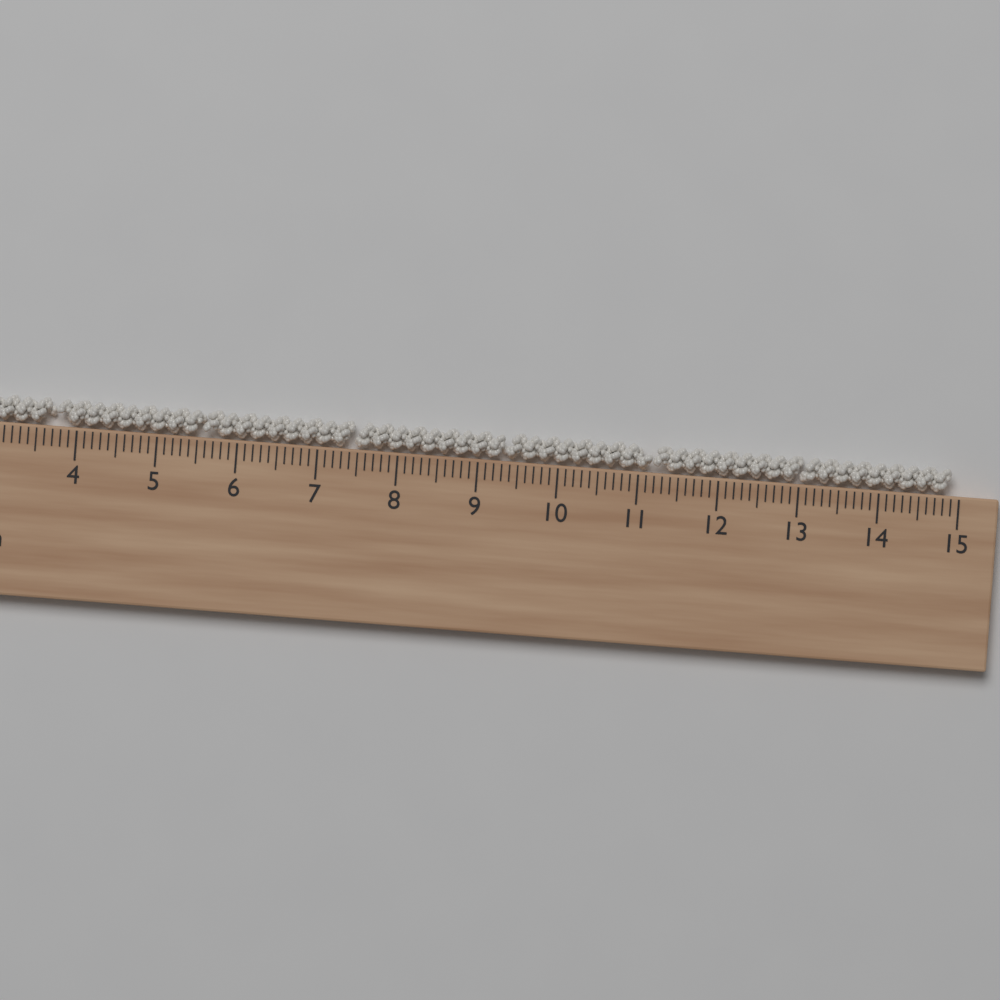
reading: 14.9 cm
